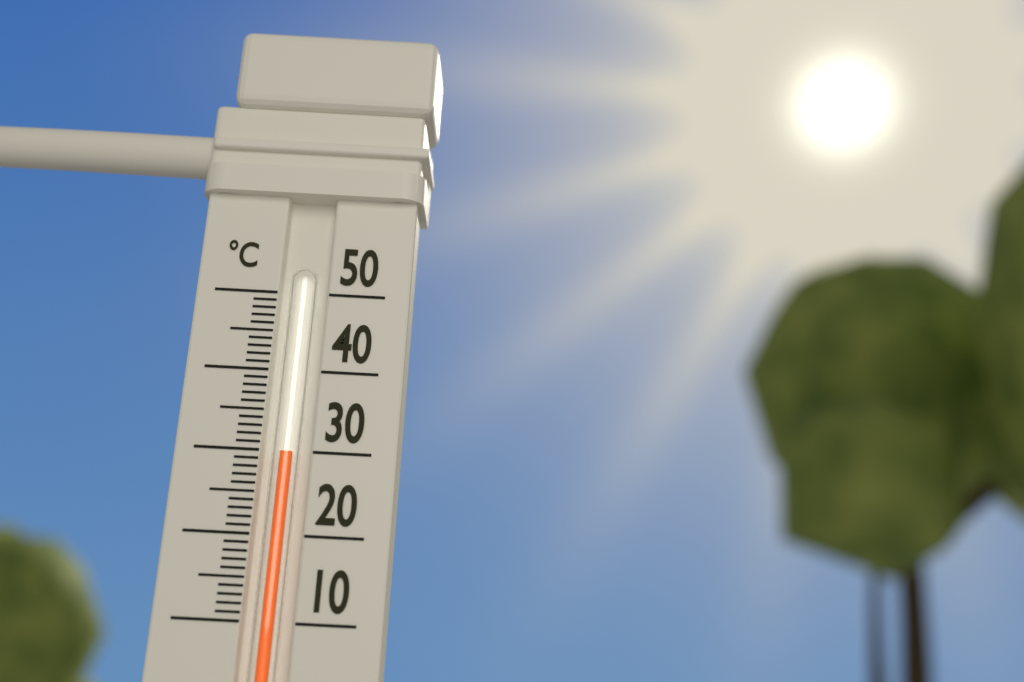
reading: 30 °C
